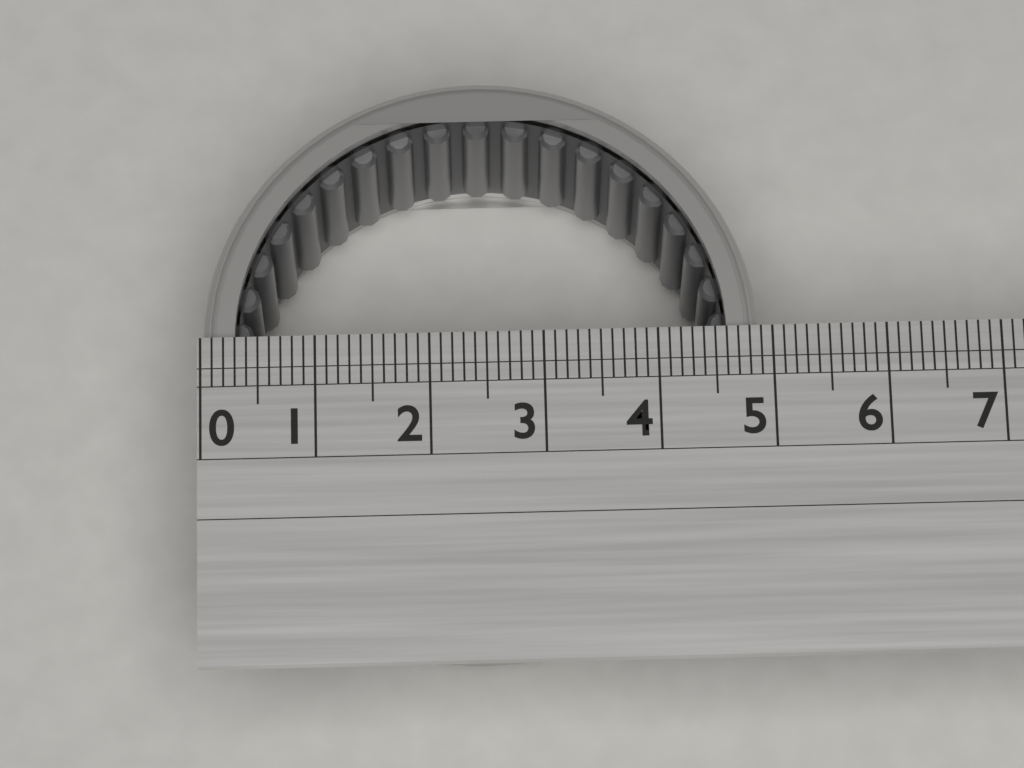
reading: 4.9 (no unit)
